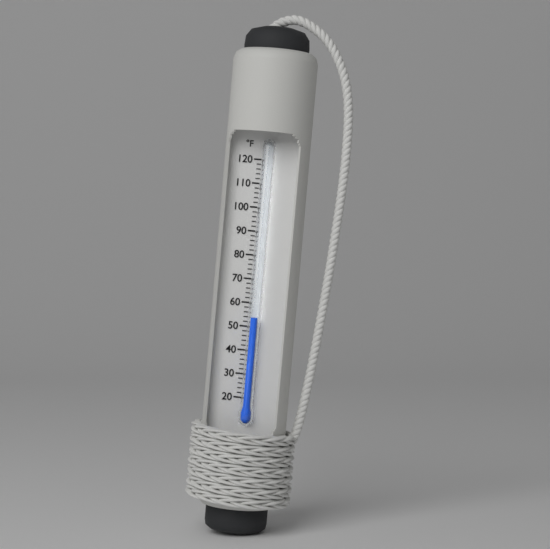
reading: 54 °F
